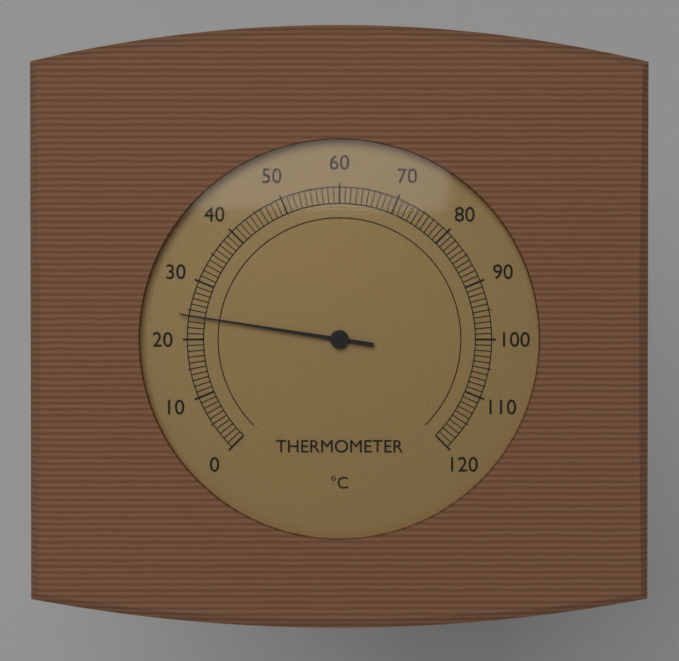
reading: 24 °C
